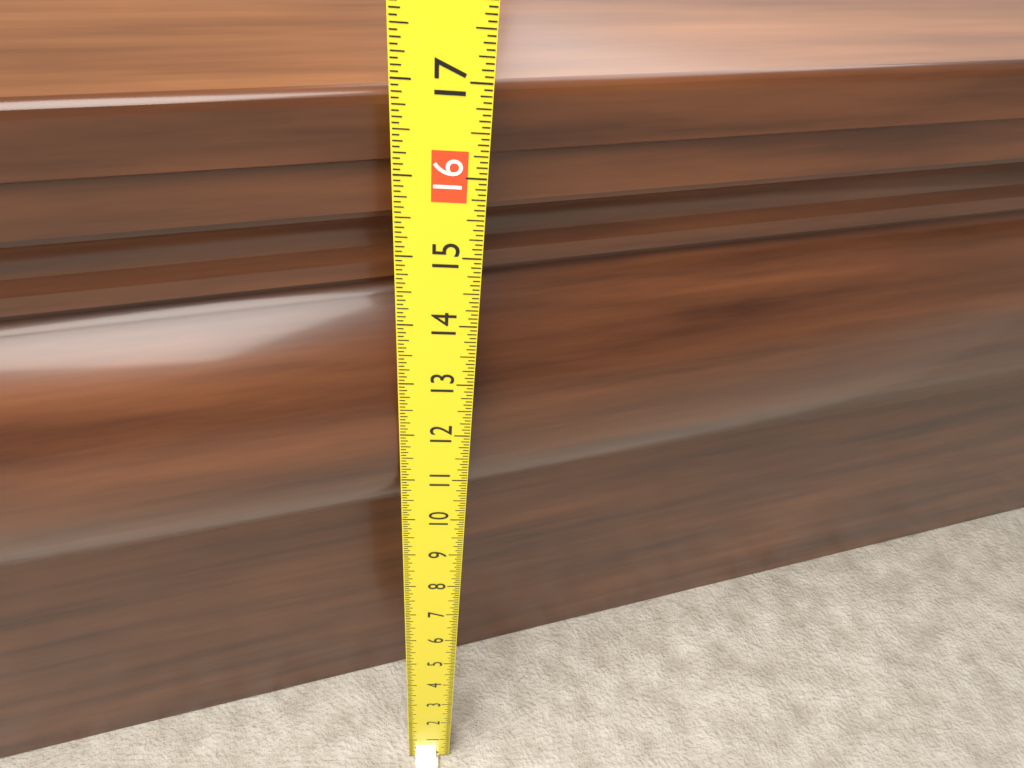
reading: 16.6875 (no unit)
